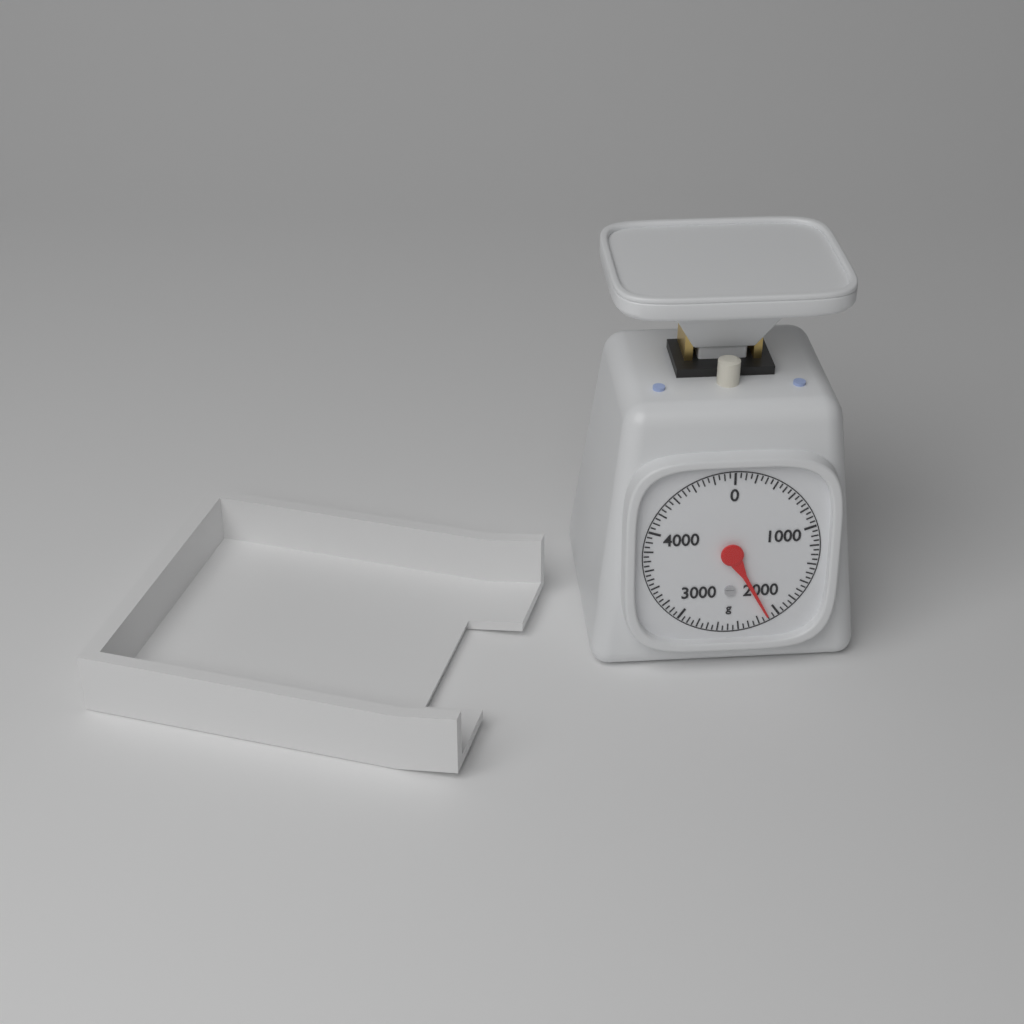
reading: 2100 g
